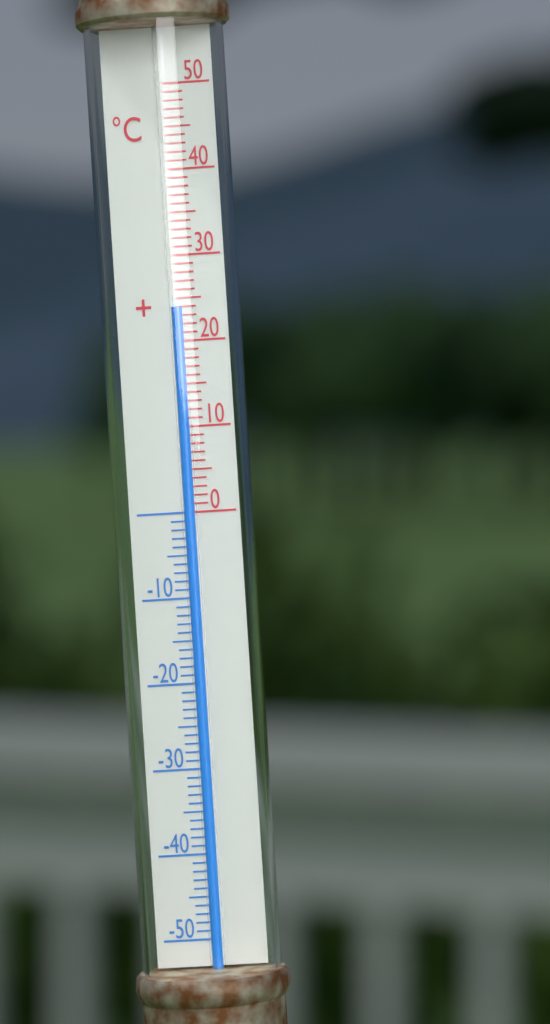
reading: 24 °C
